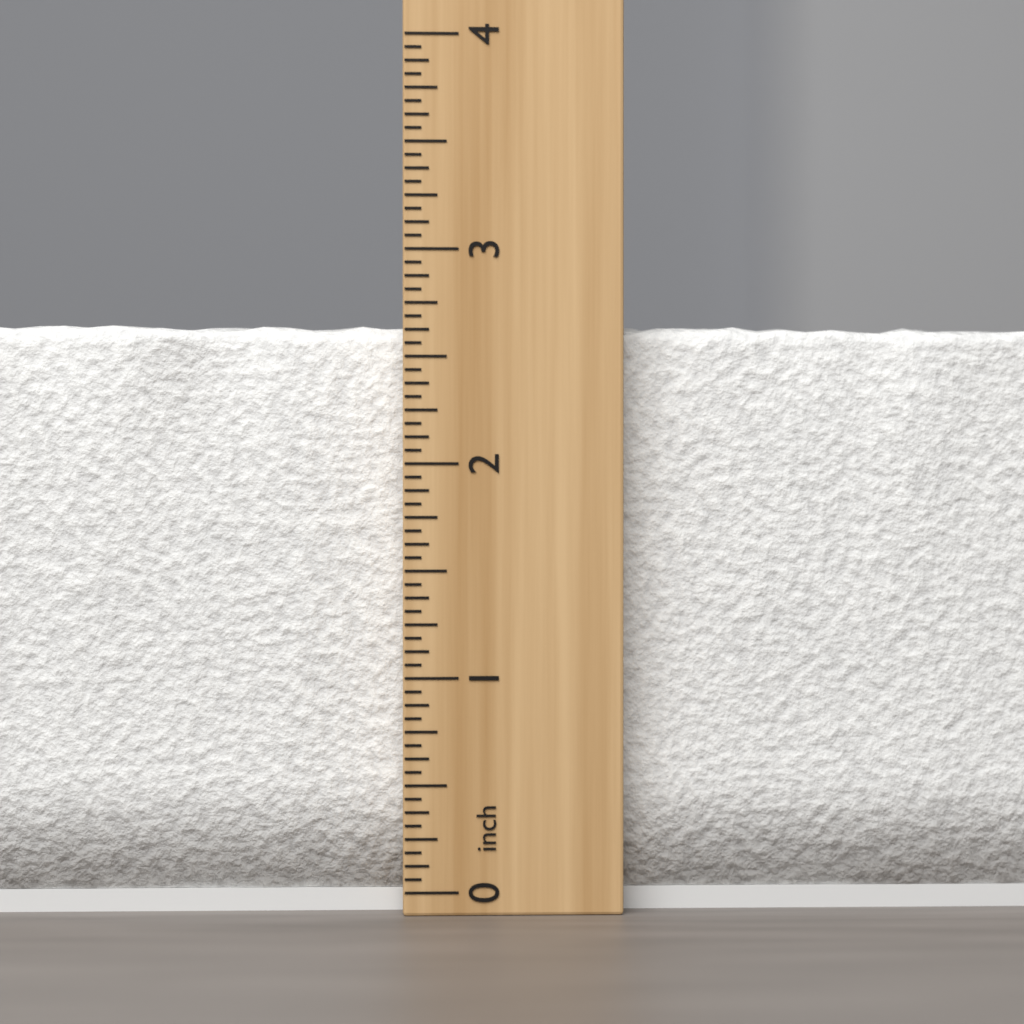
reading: 2.6875 inch
